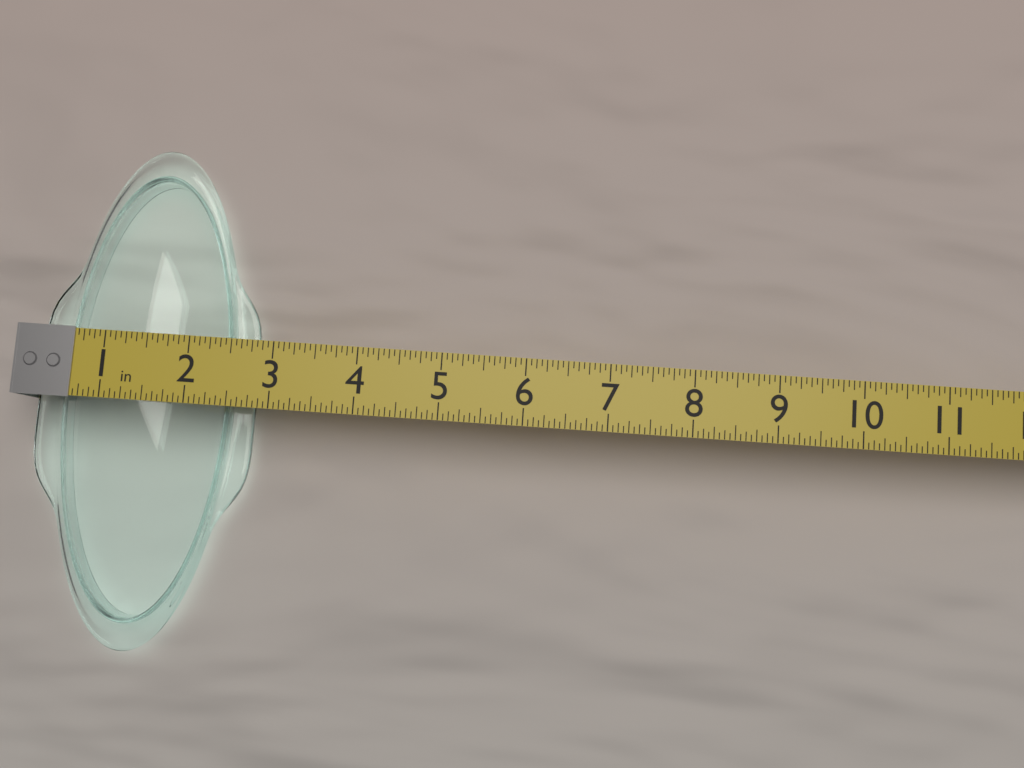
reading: 2.6875 in
